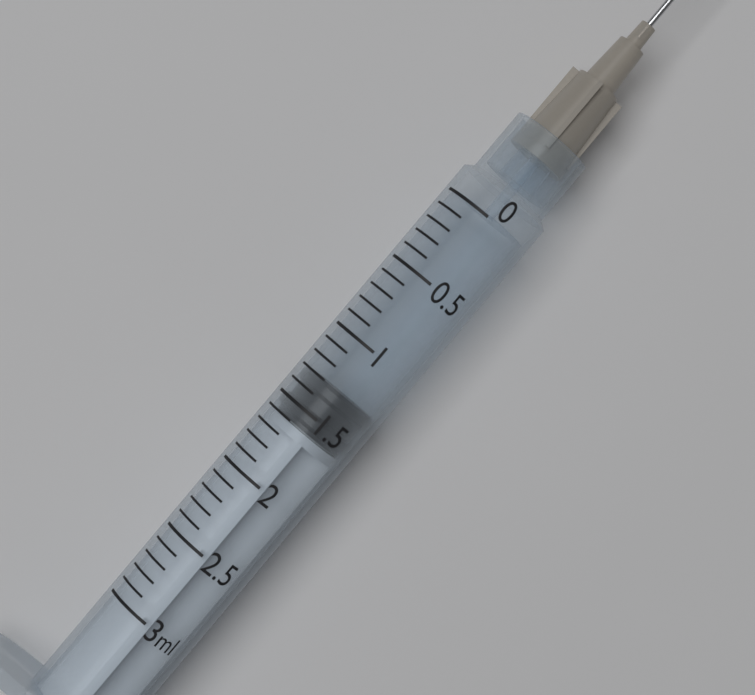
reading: 1.3 ml
